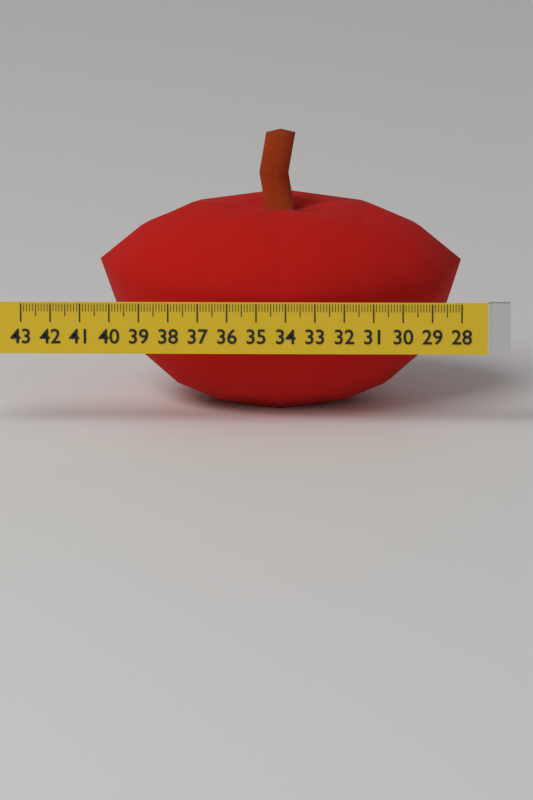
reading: 40.4 (no unit)
